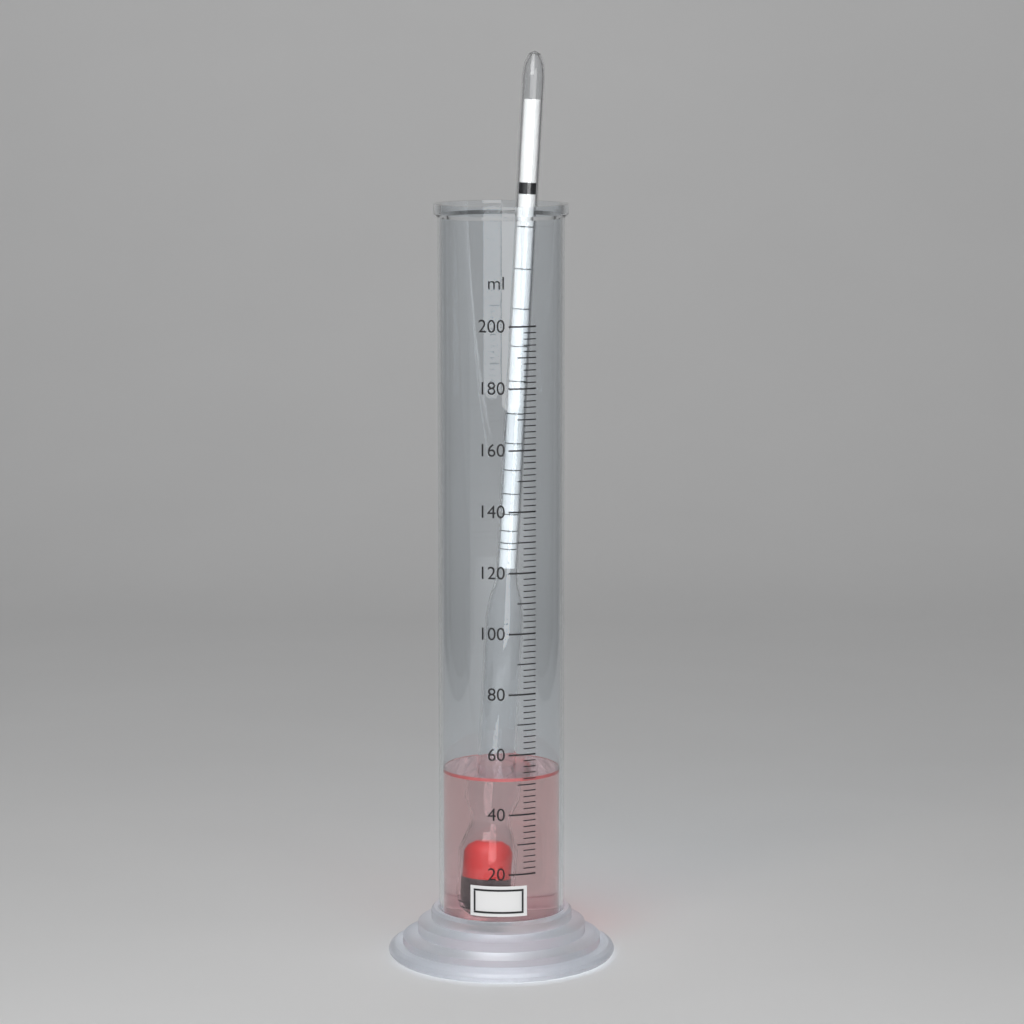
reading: 52 ml
